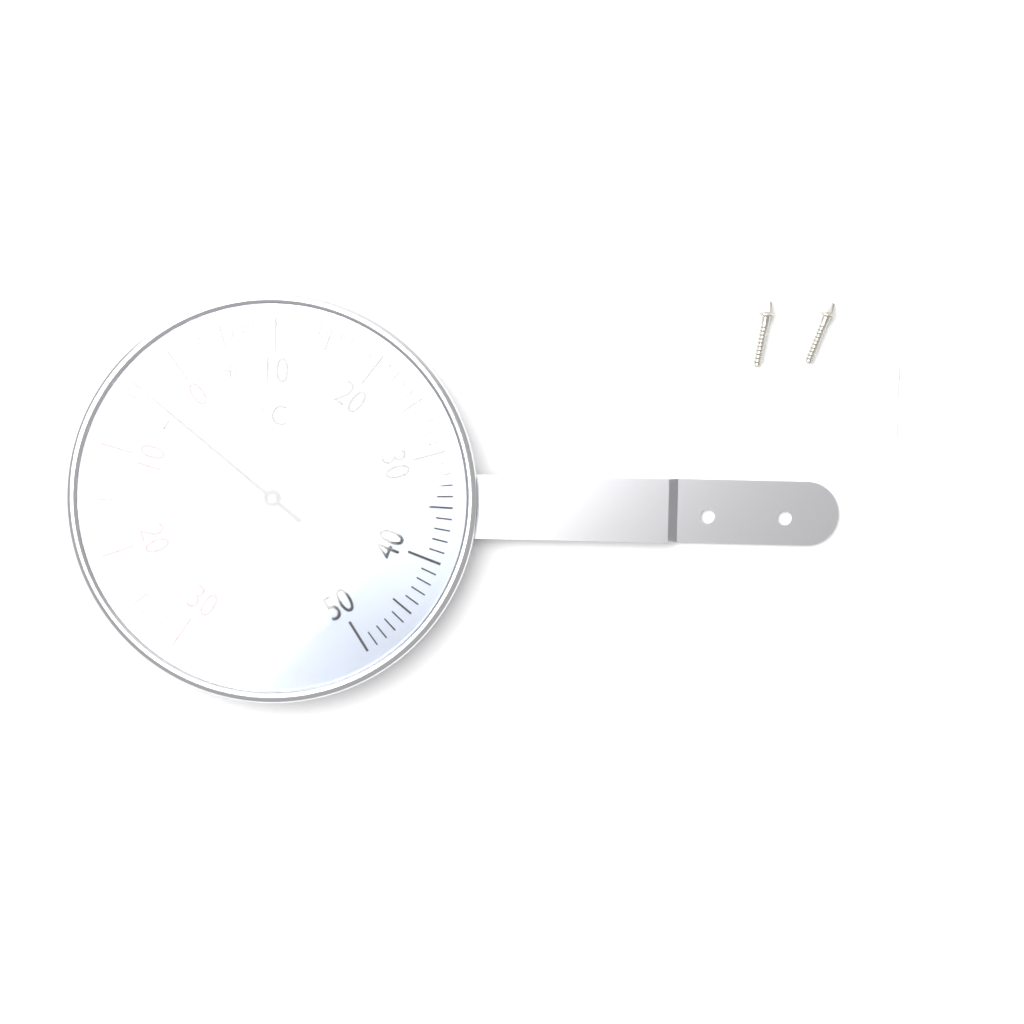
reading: -4 °C
